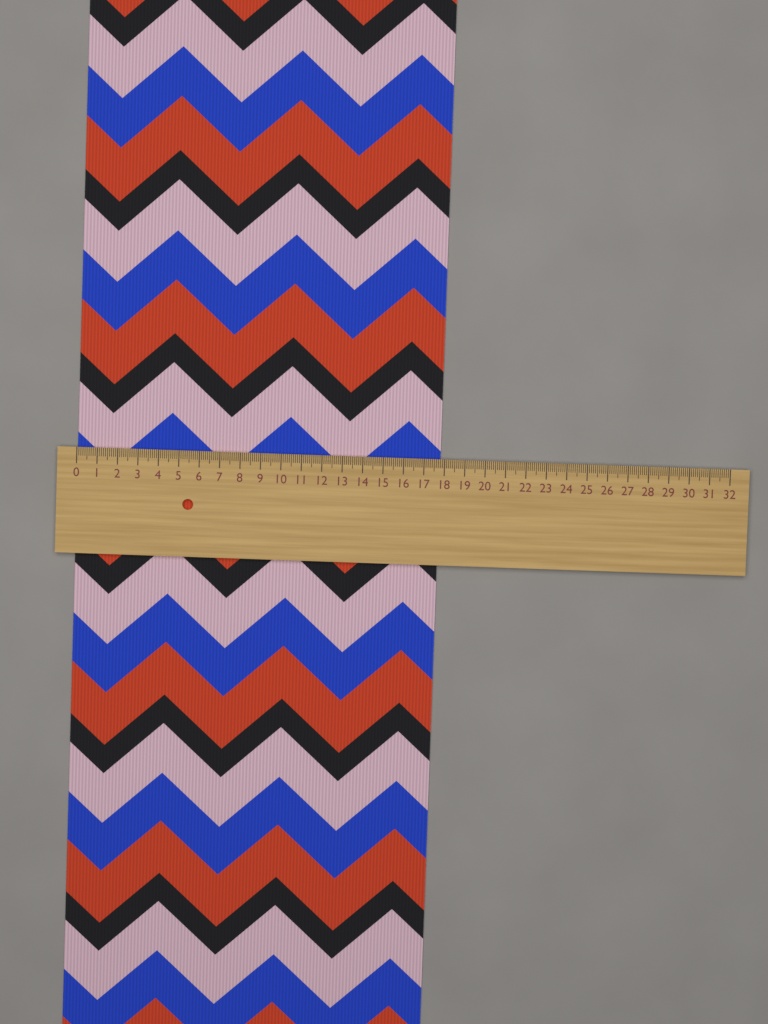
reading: 17.8 (no unit)
